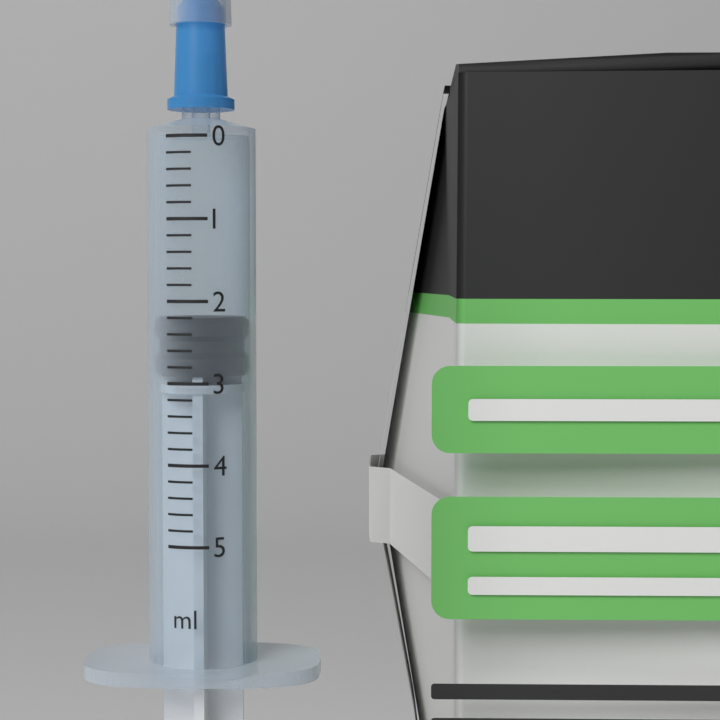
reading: 2.2 ml
